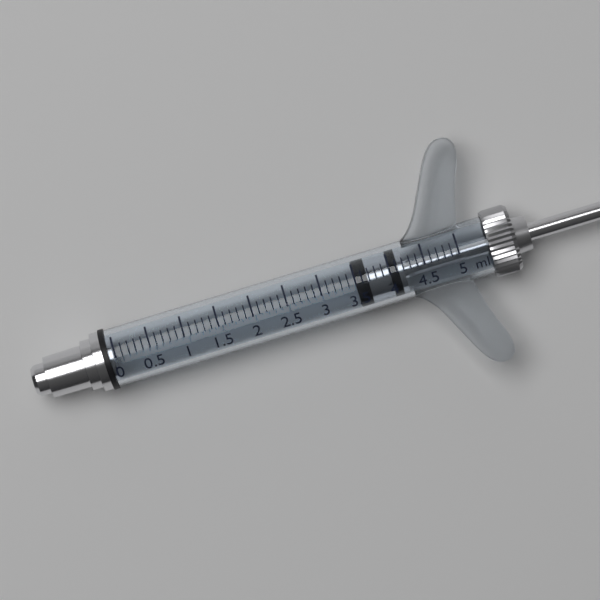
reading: 3.5 ml
